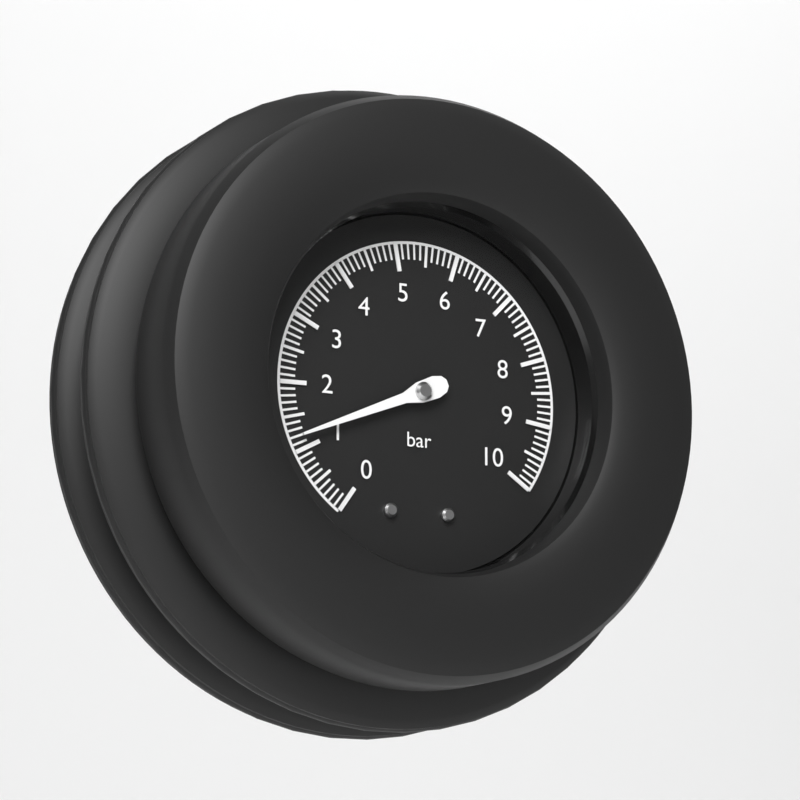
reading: 1.2 bar
